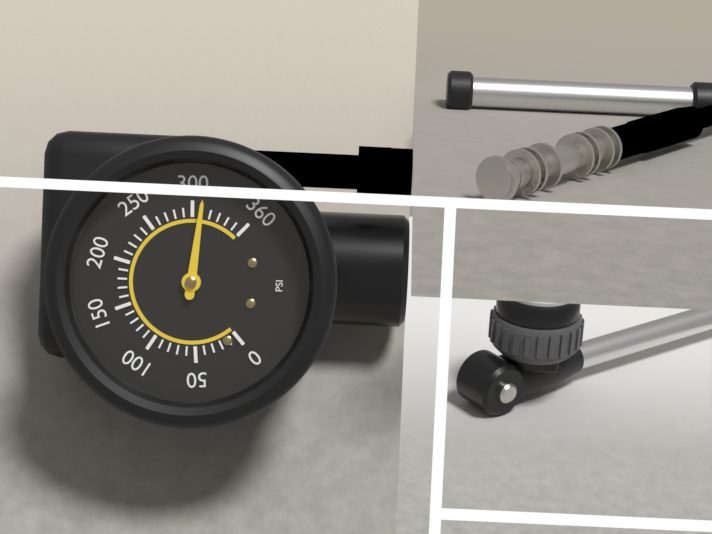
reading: 310 psi
